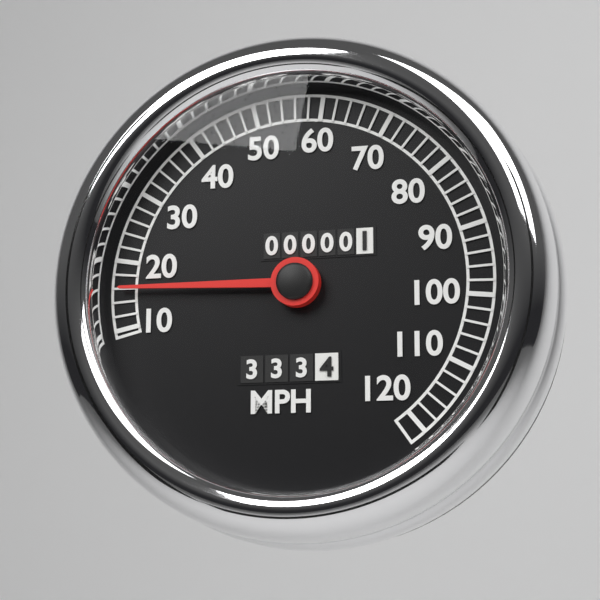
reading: 16 MPH
